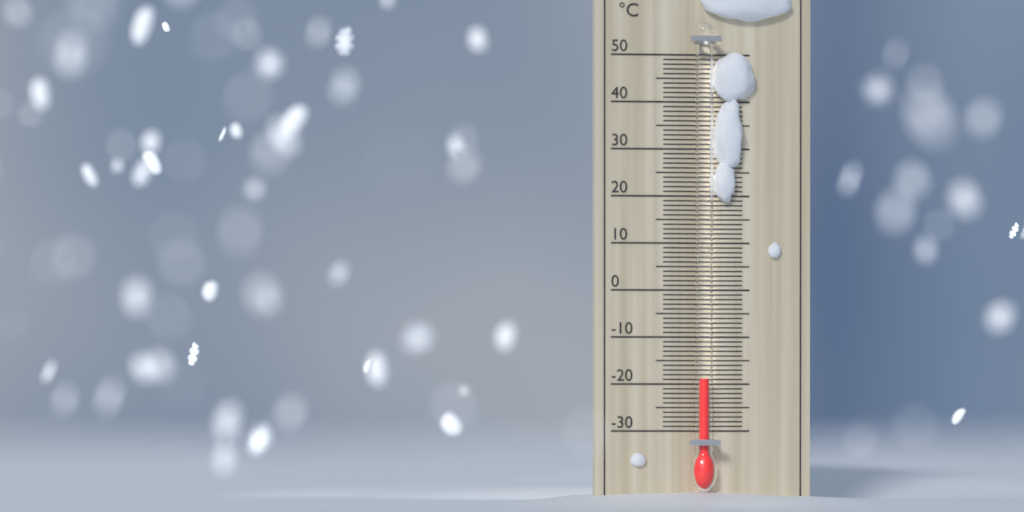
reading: -19 °C
